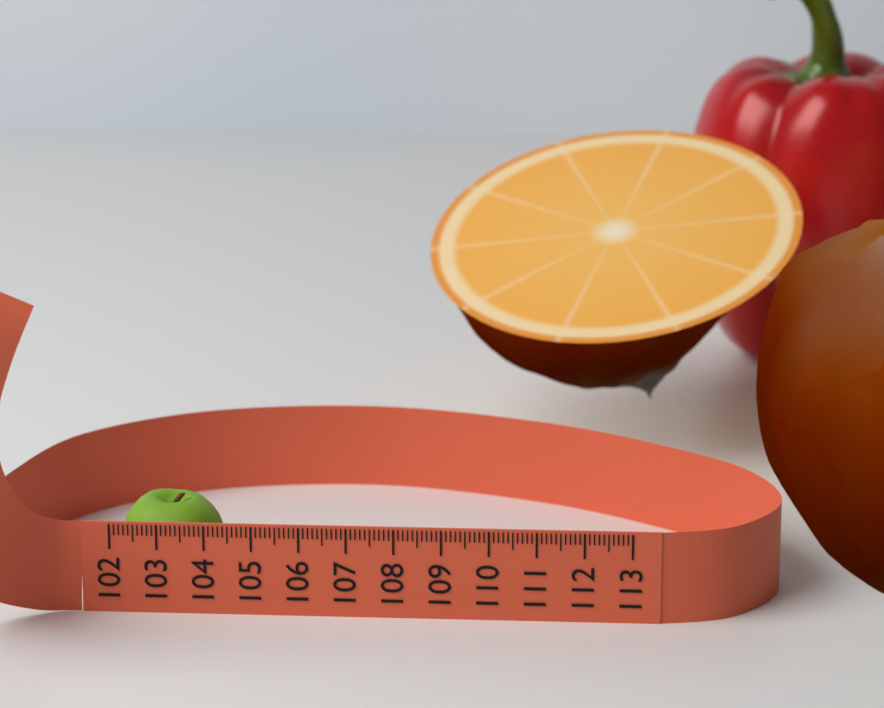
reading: 104.3 (no unit)
